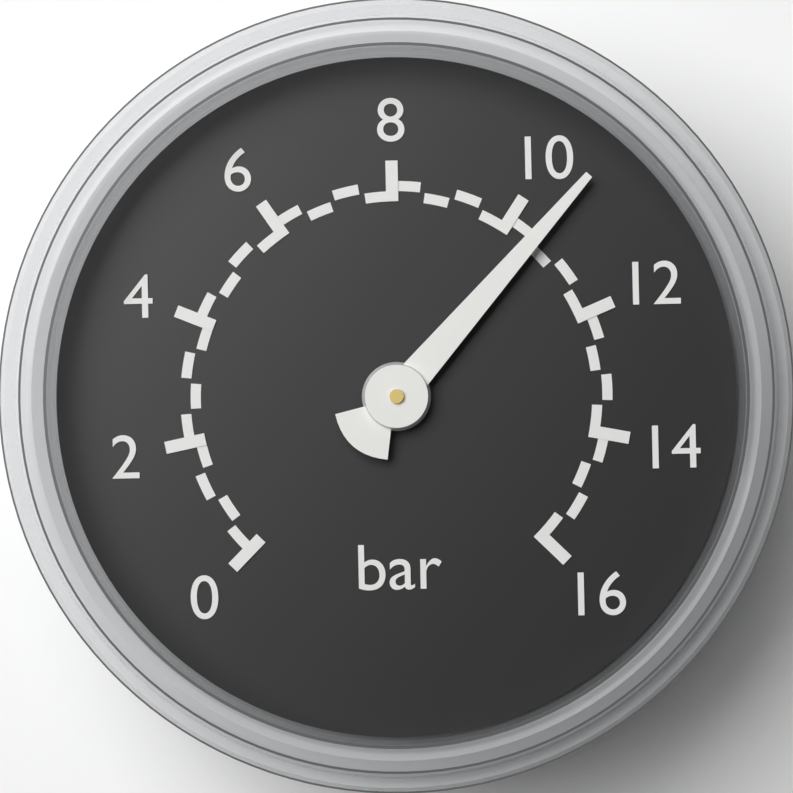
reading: 10.5 bar
